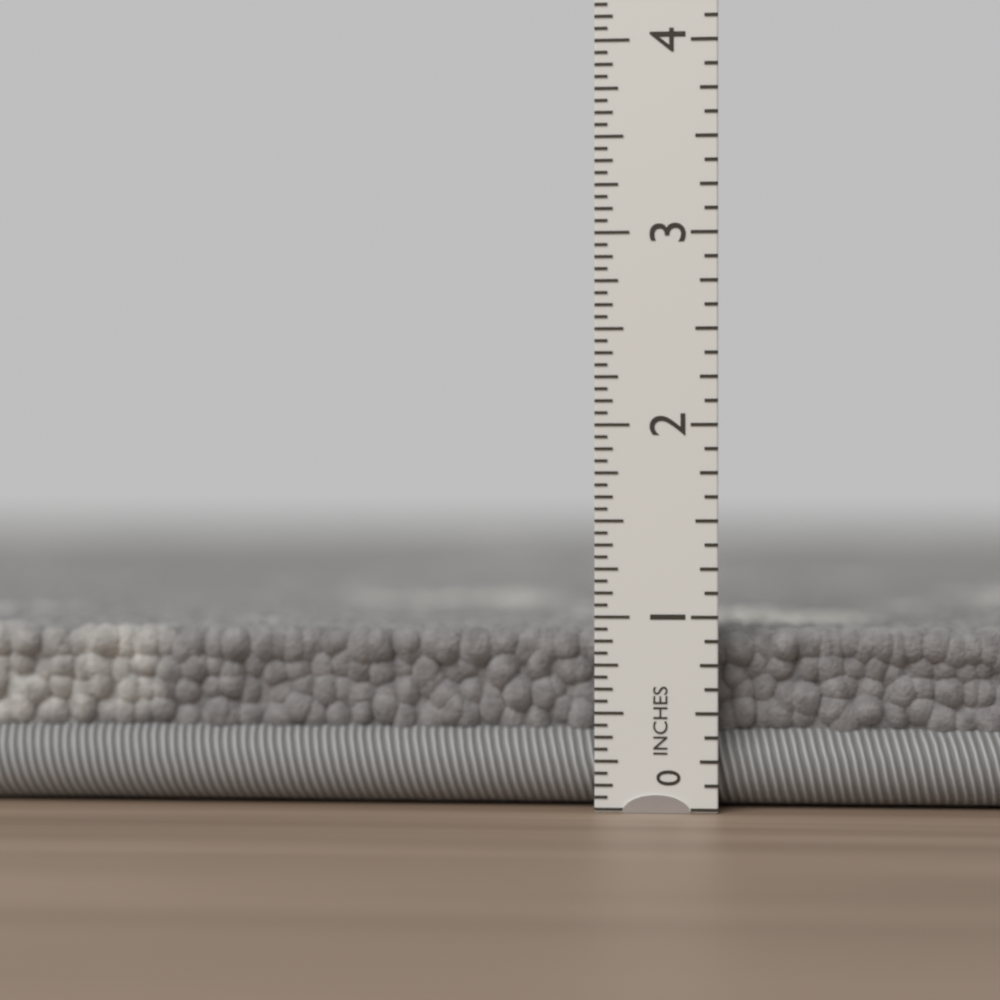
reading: 0.9375 in
